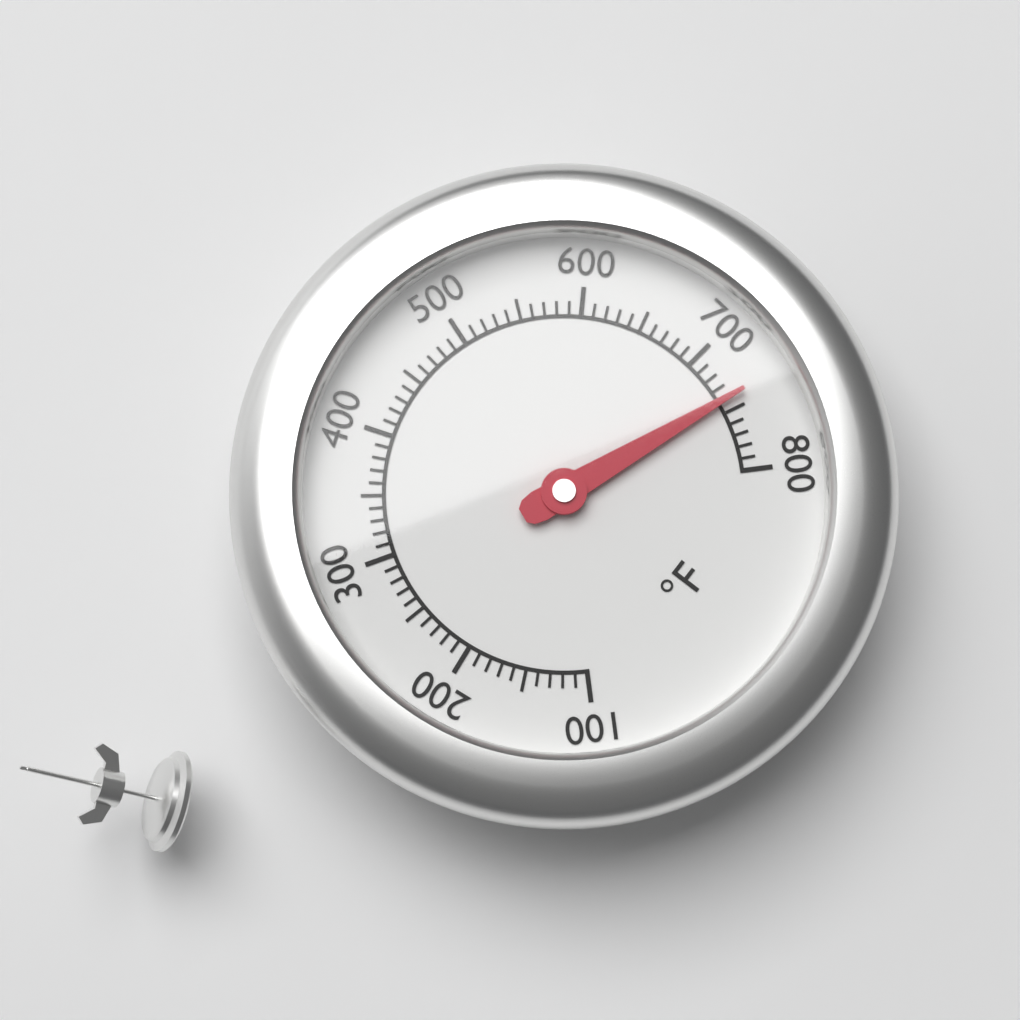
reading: 740 °F
